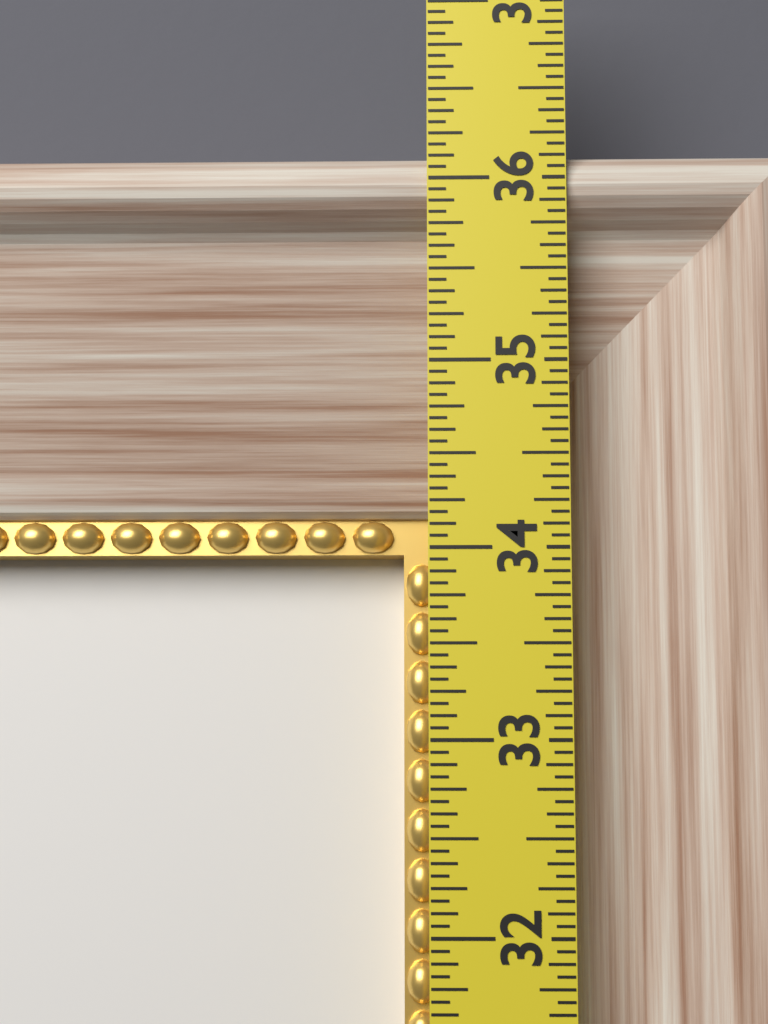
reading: 36.1875 in
